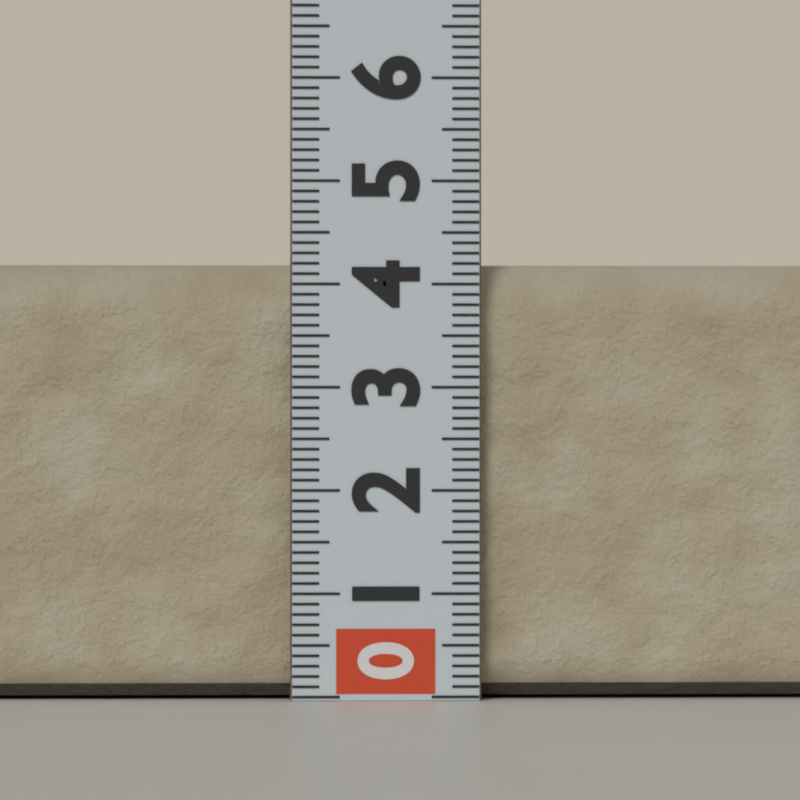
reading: 4.2 (no unit)
